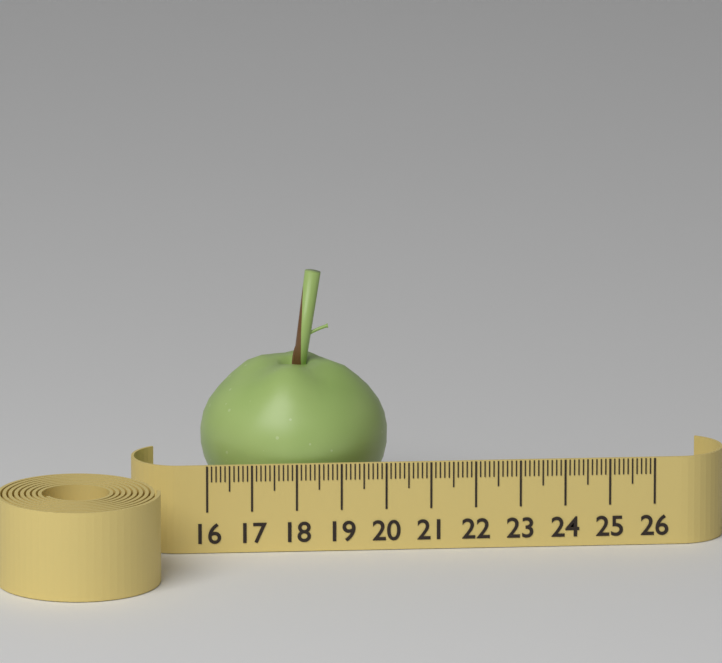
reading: 20.2 (no unit)
